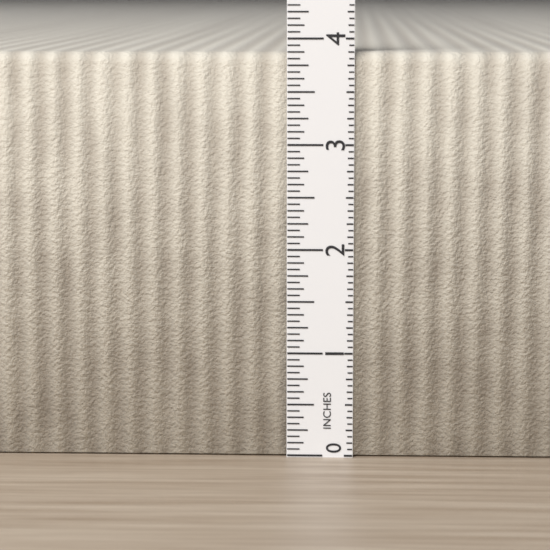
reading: 3.8750 in
